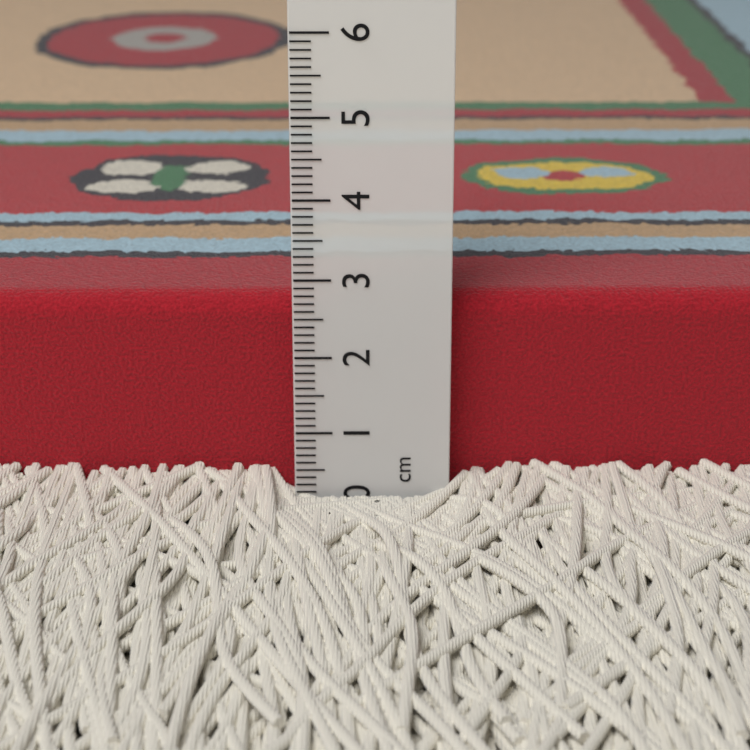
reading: 2.7 cm
